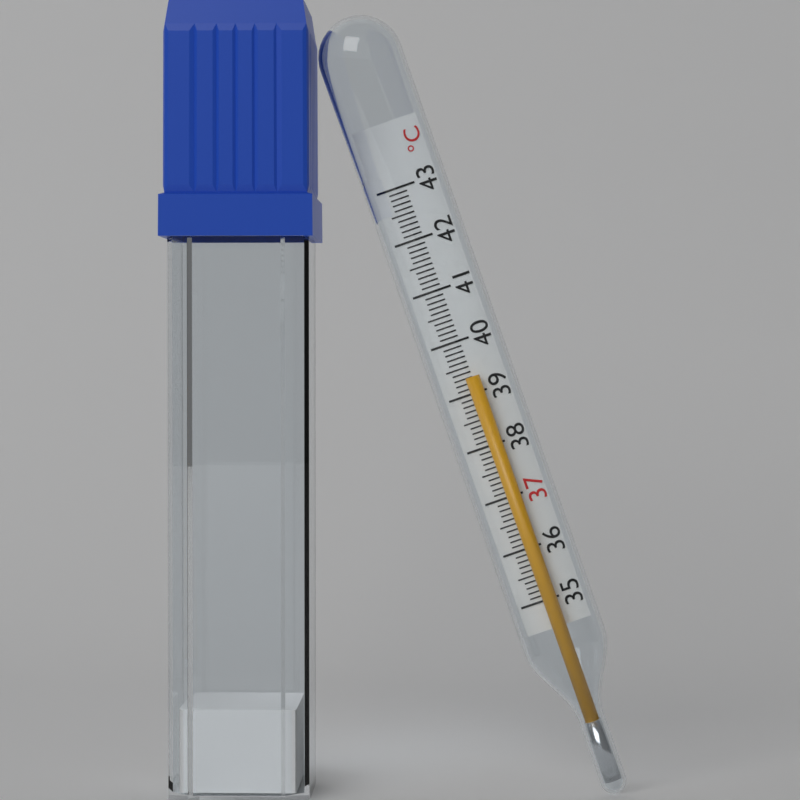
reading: 39.3 °C
